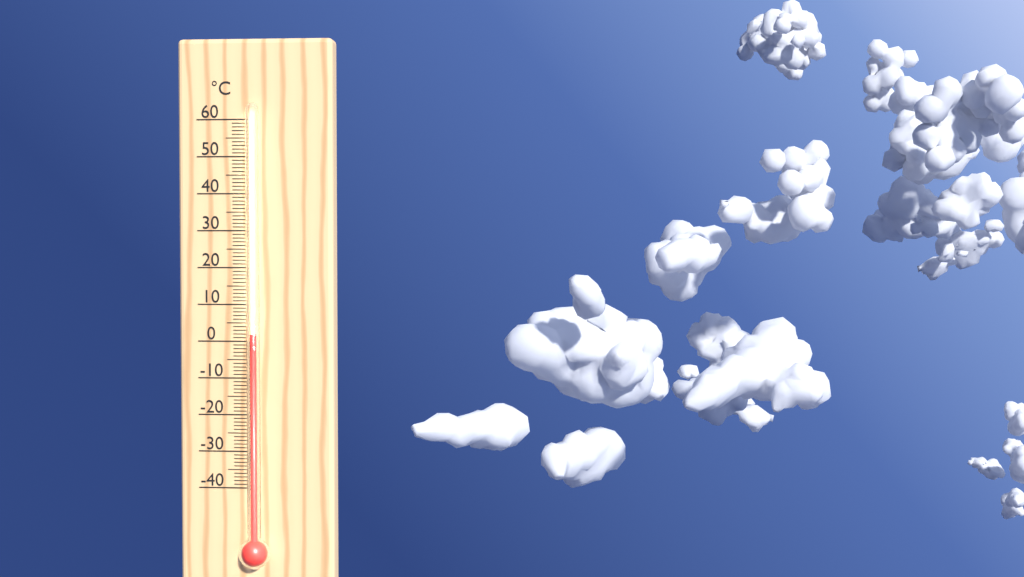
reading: 2 °C
